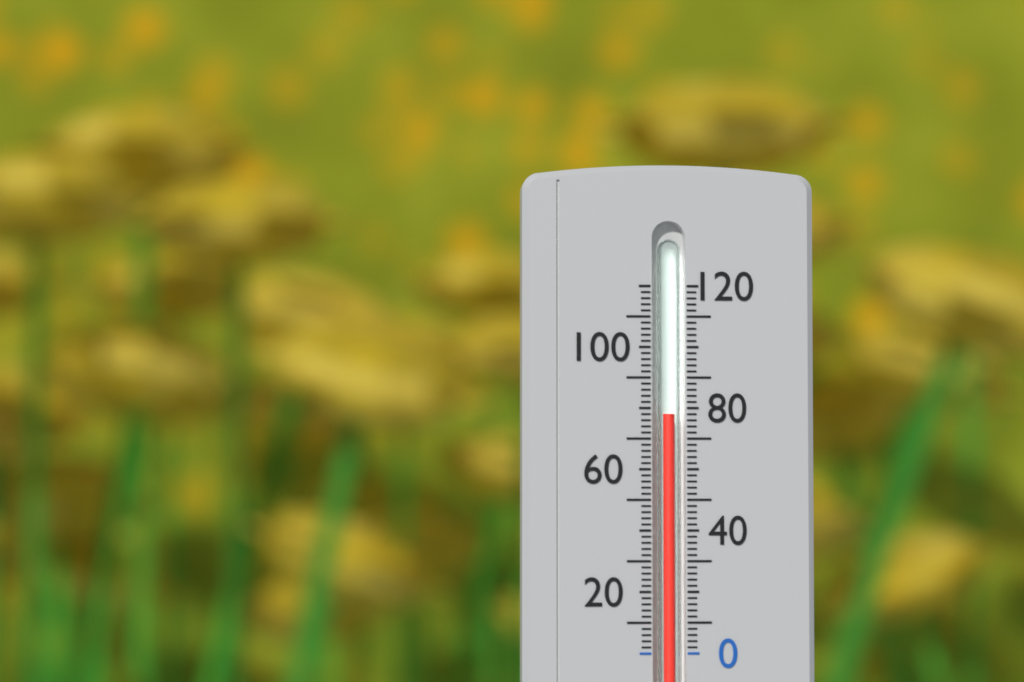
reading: 78 (no unit)
